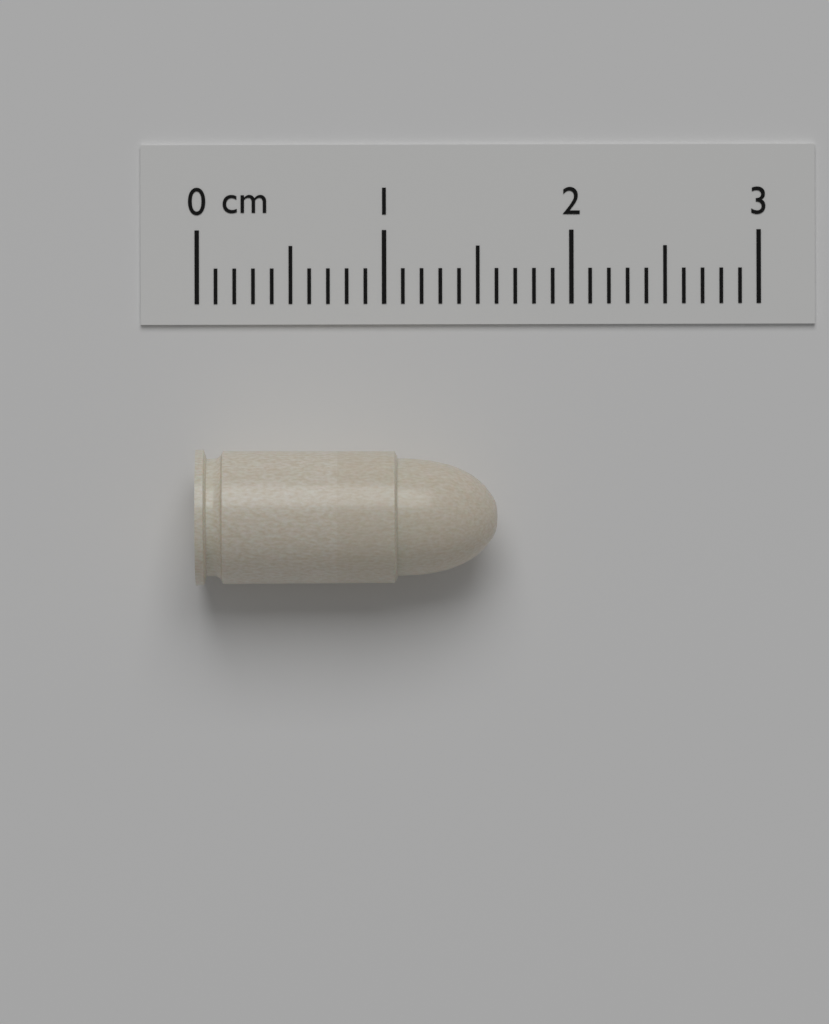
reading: 1.6 cm
